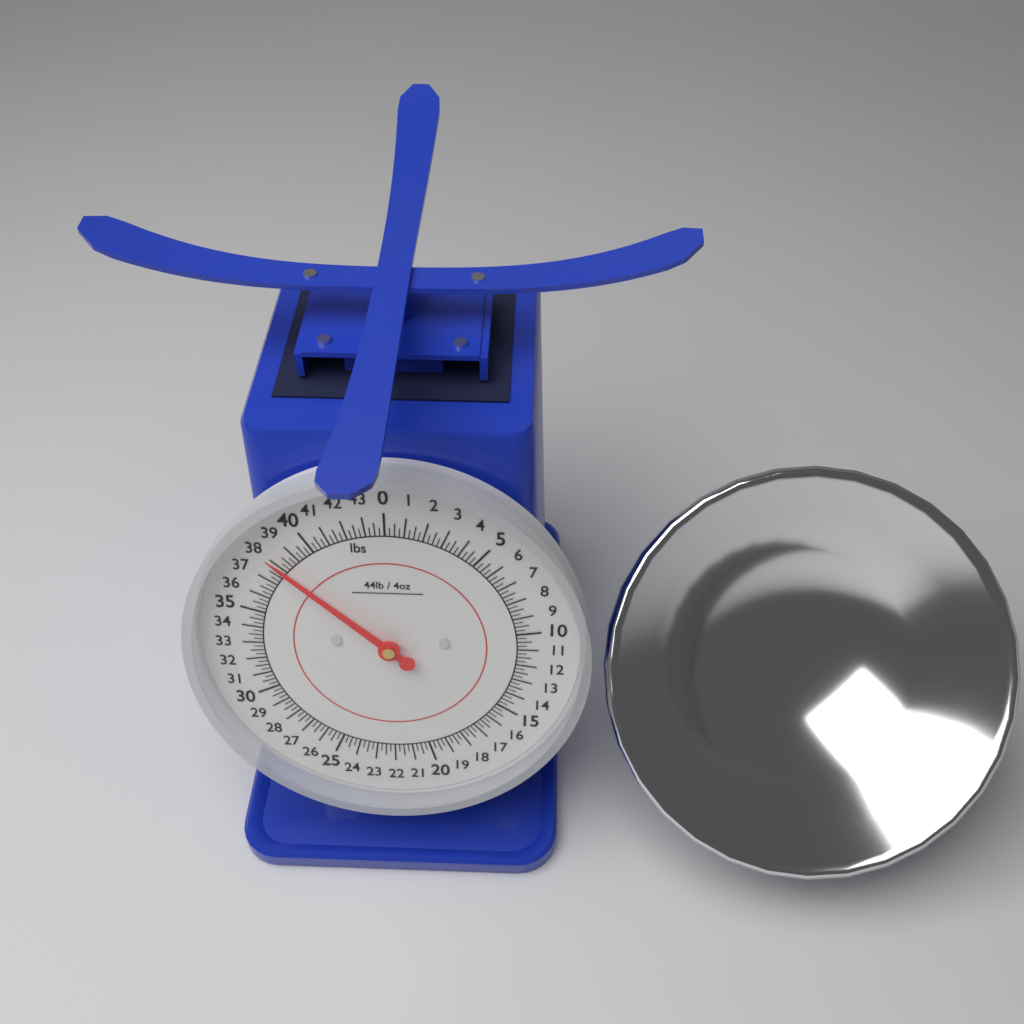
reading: 38.00 lbs
